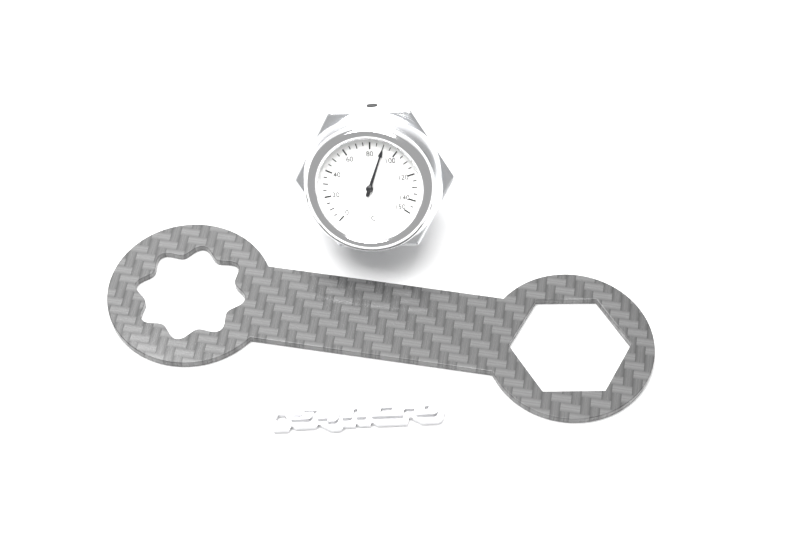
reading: 90 °C
